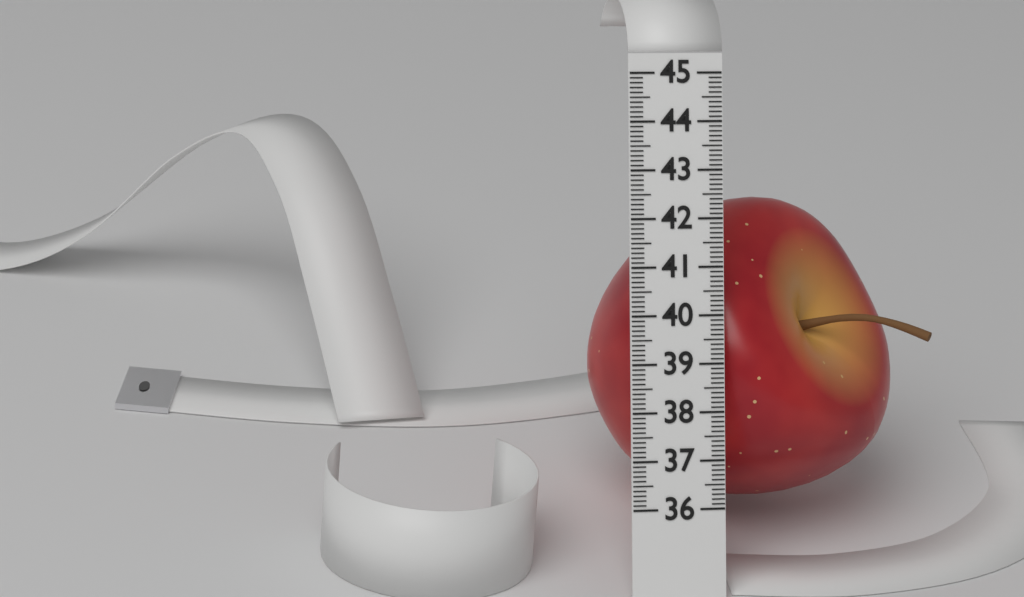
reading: 42.4 (no unit)
